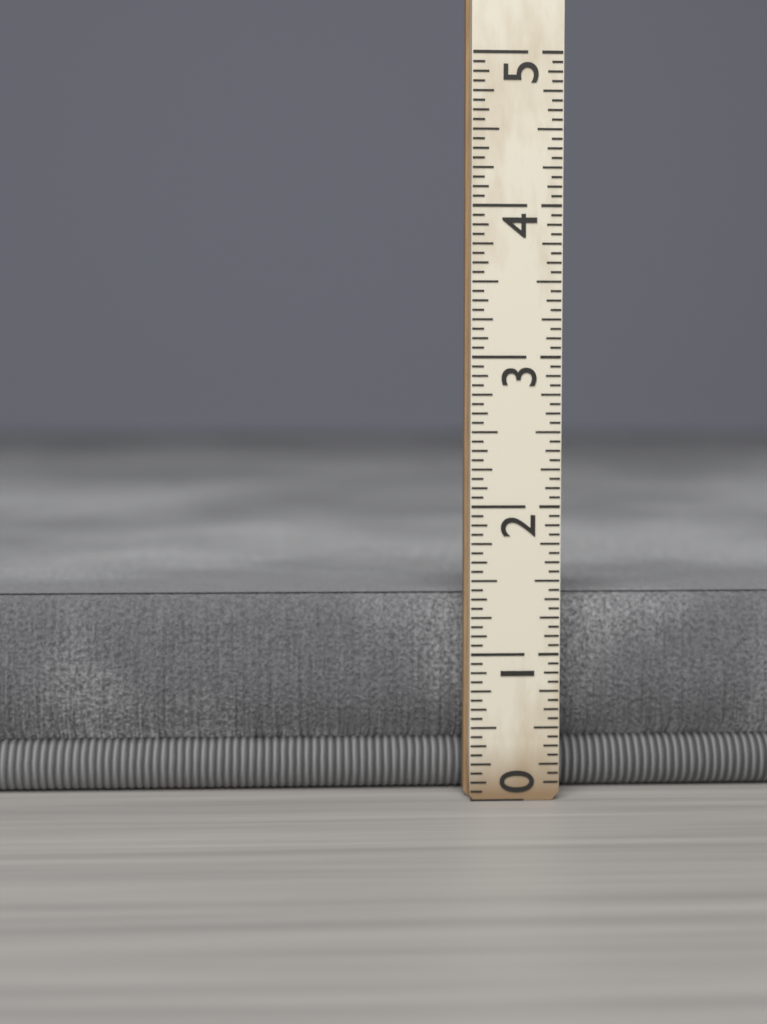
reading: 1.3750 (no unit)
